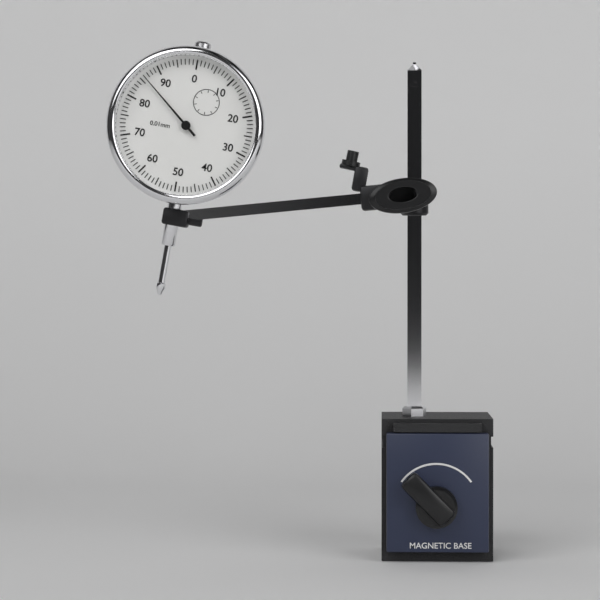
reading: 0.86 mm
